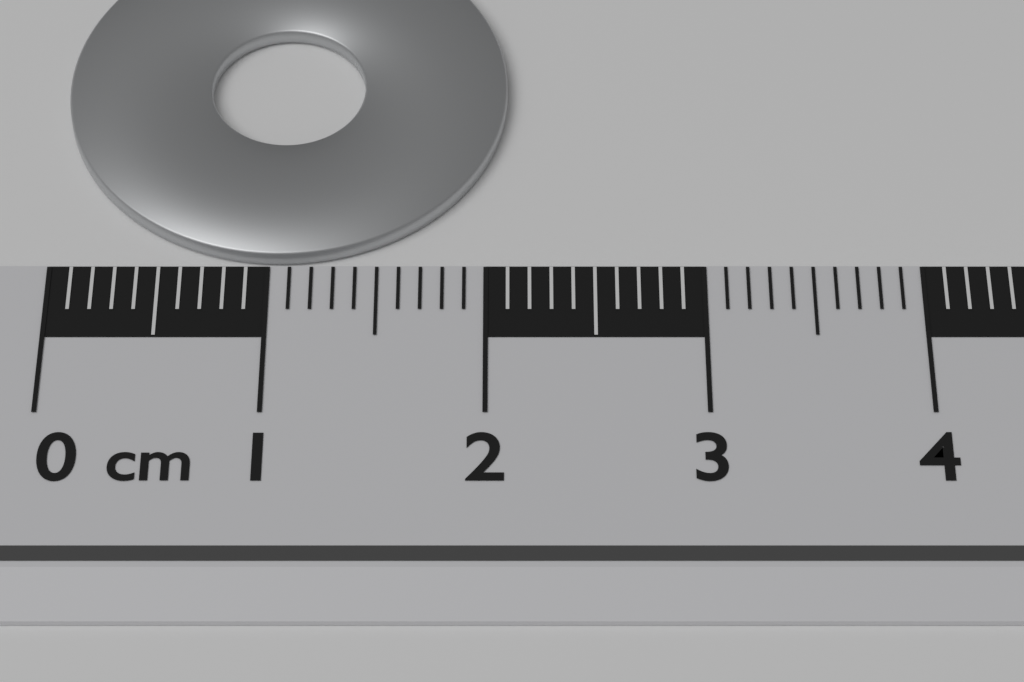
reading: 2.1 cm
